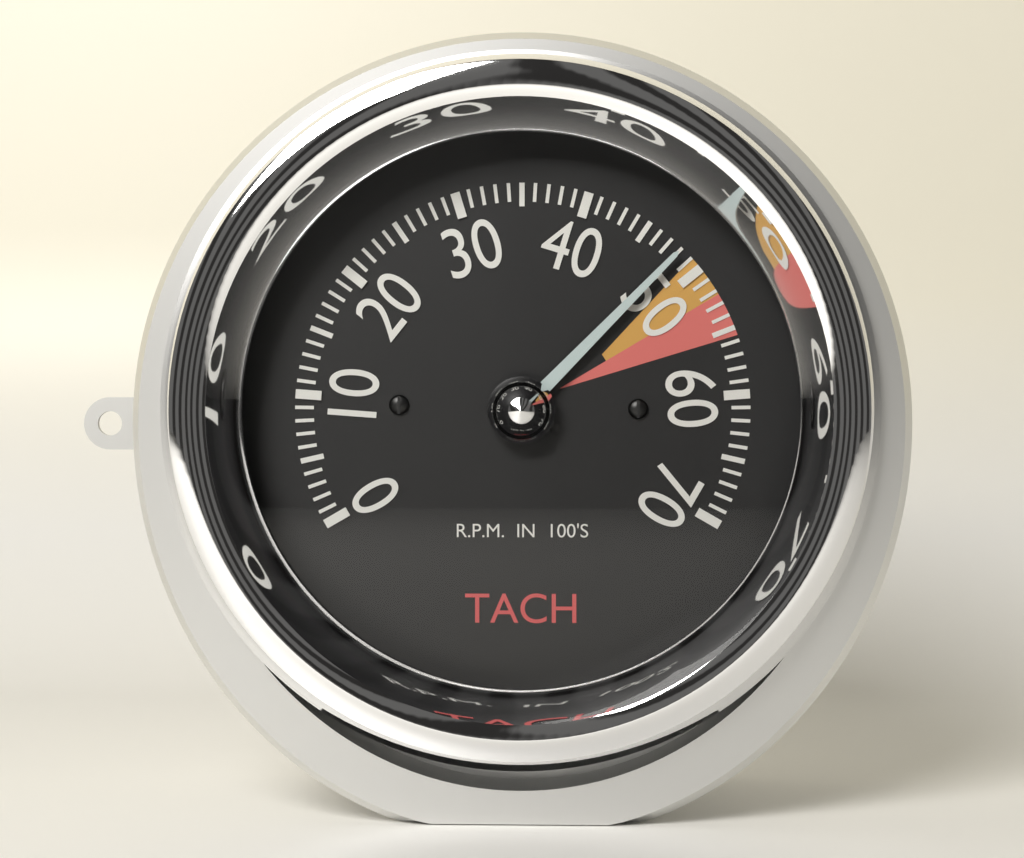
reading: 48 RPM x100
